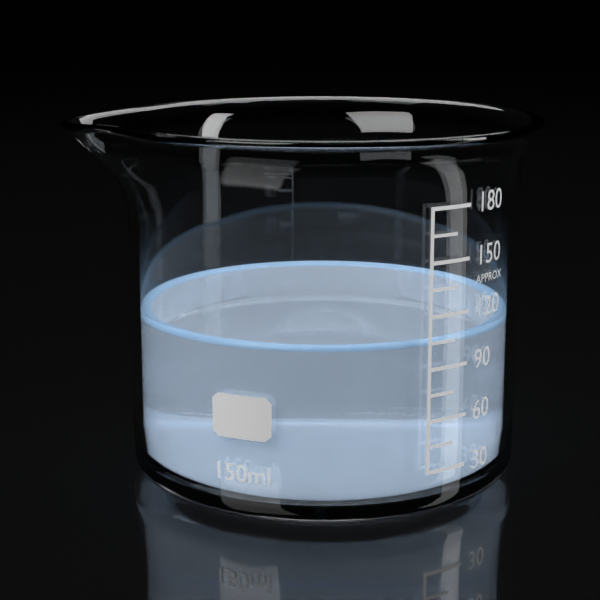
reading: 105 ml
